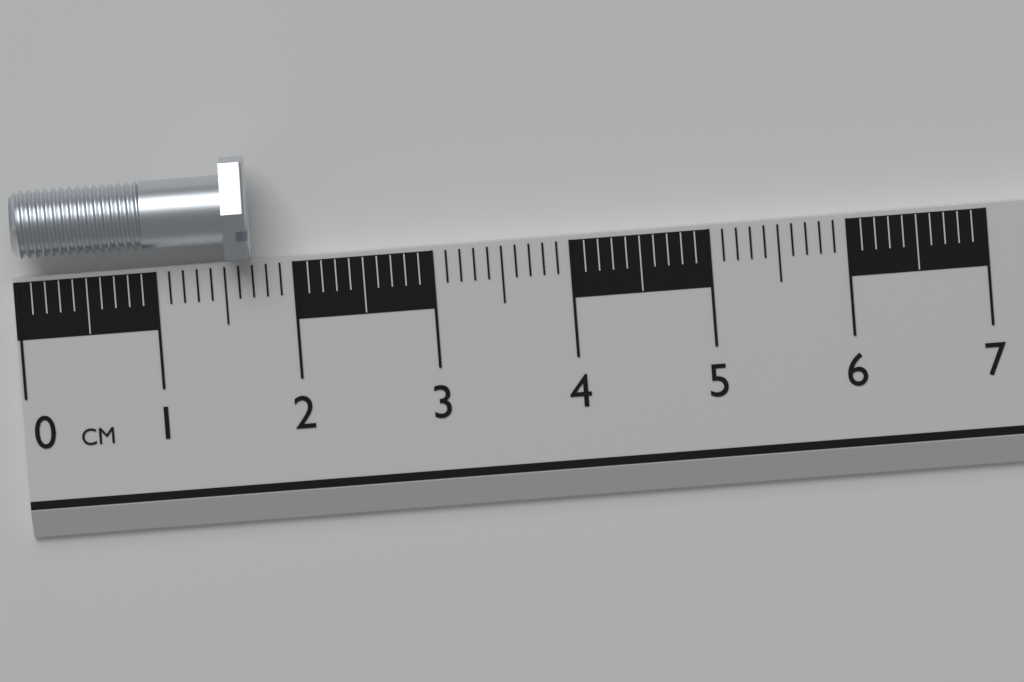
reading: 1.7 cm
